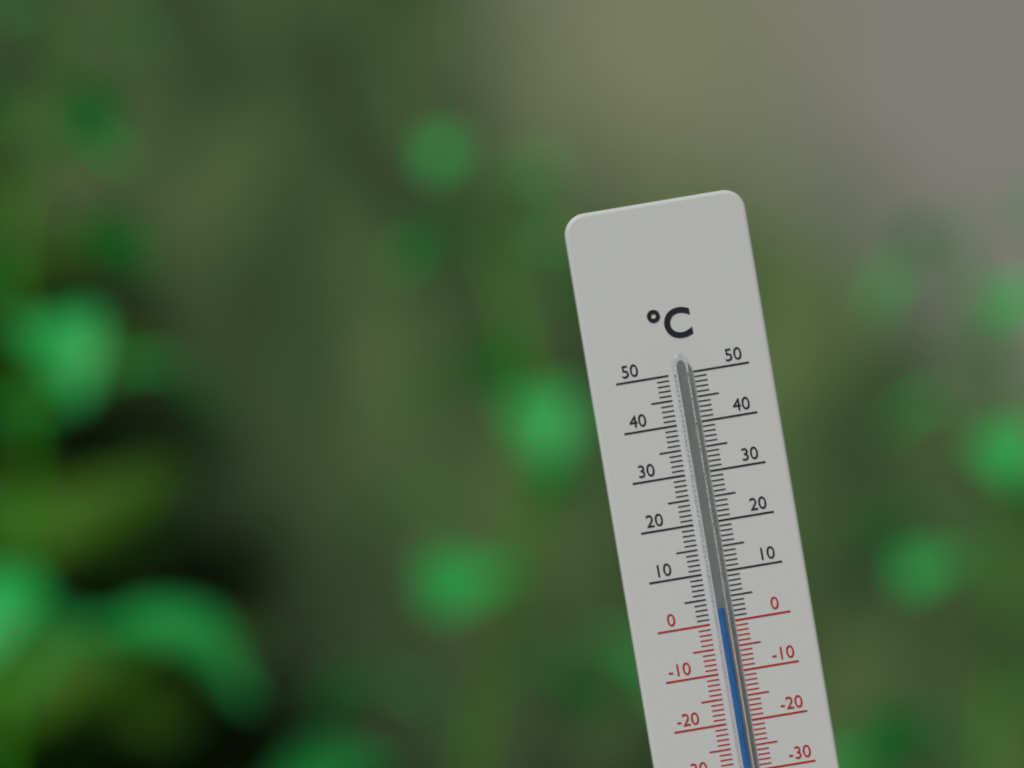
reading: 3 °C
